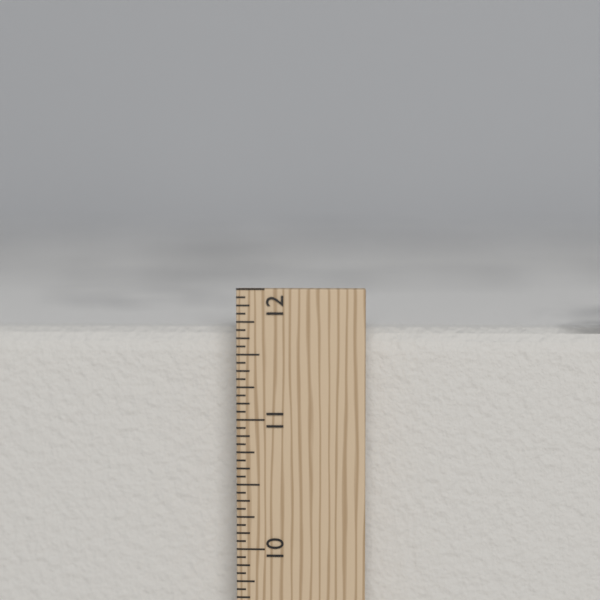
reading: 11.6875 in
